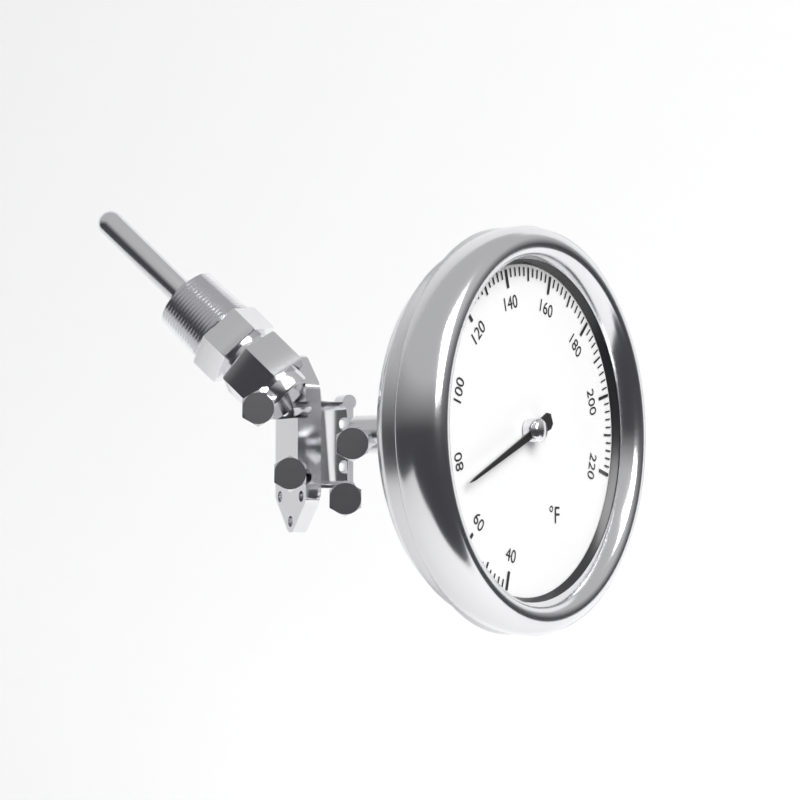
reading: 74 °F
